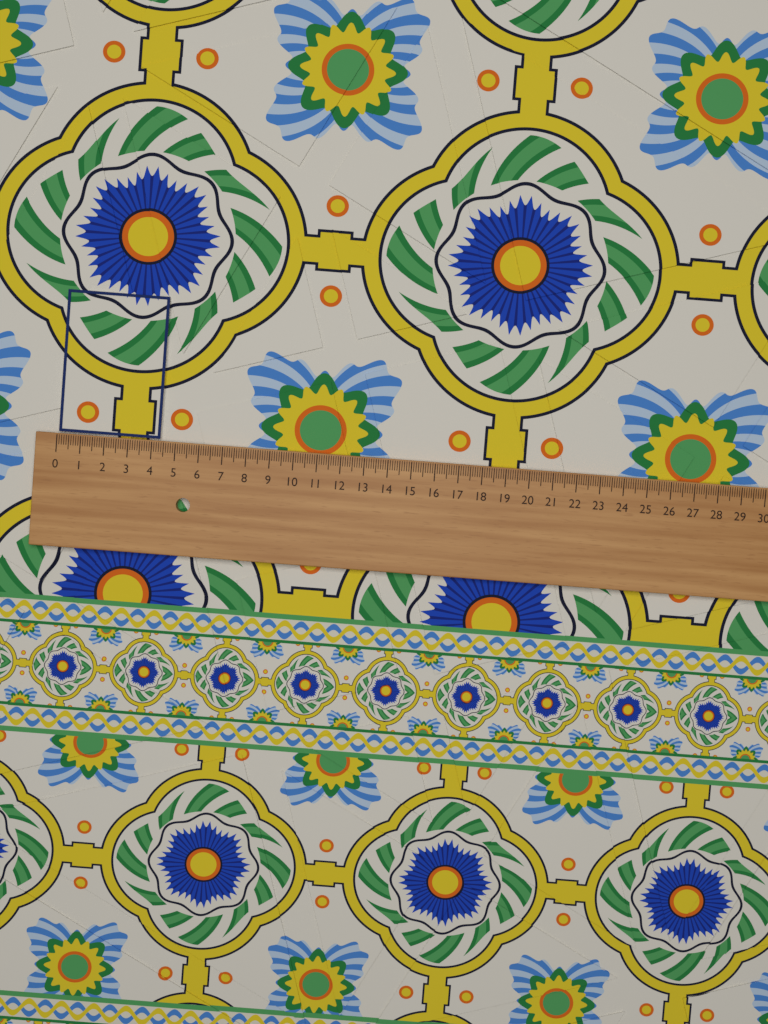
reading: 4.3 (no unit)
